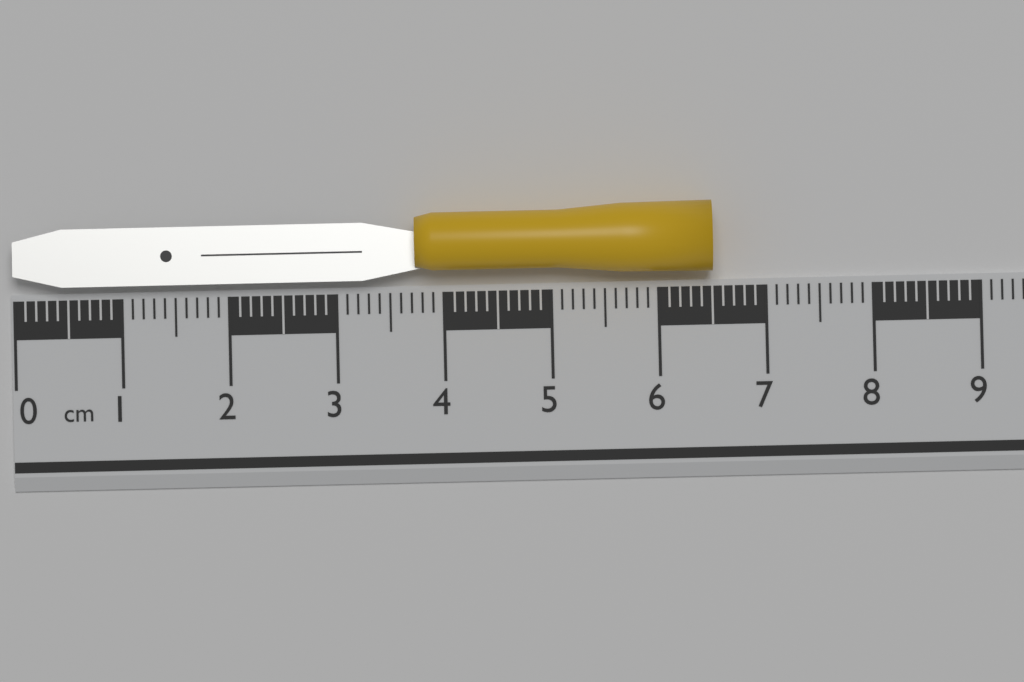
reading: 6.5 cm
